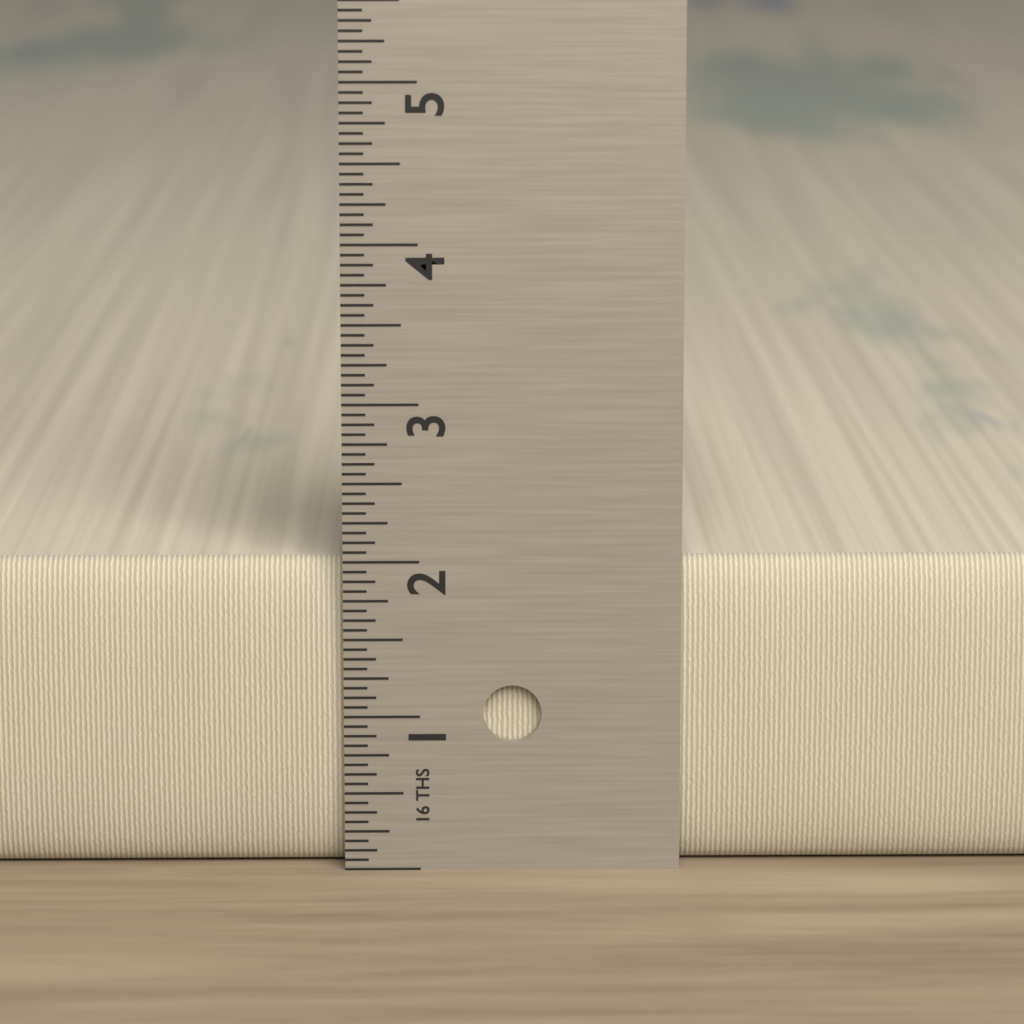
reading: 2.0000 in
